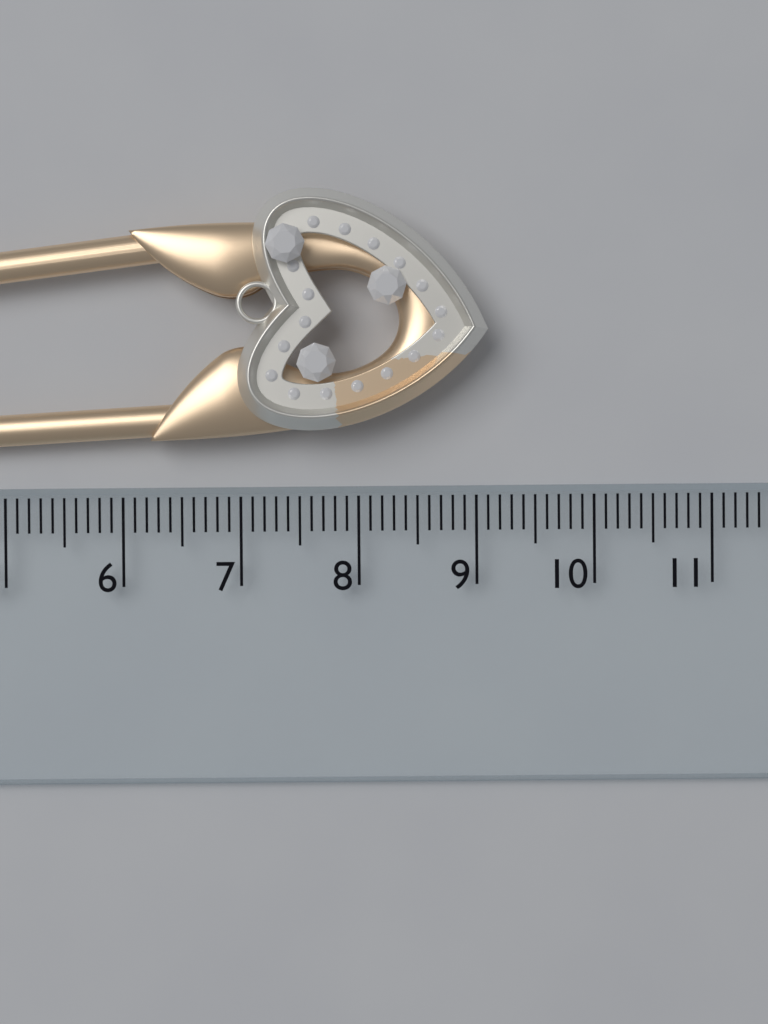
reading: 9.1 cm
